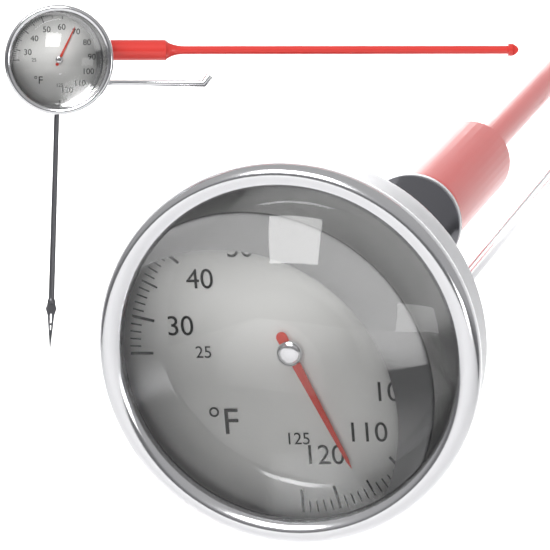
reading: 116 °F
